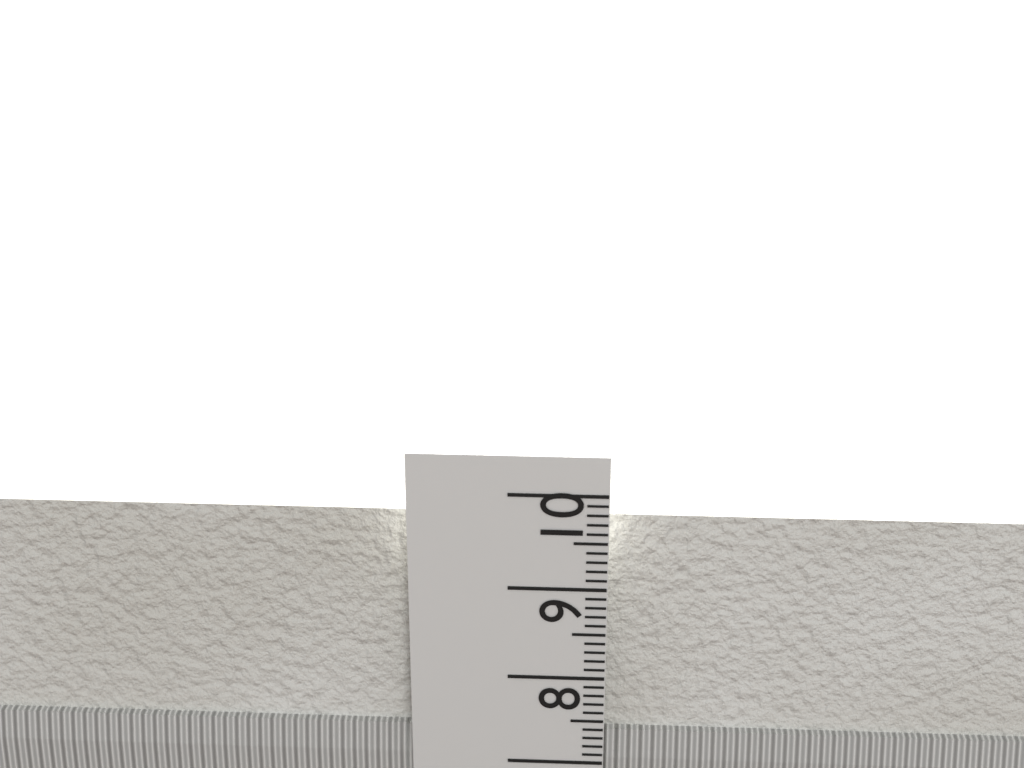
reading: 9.7 cm
